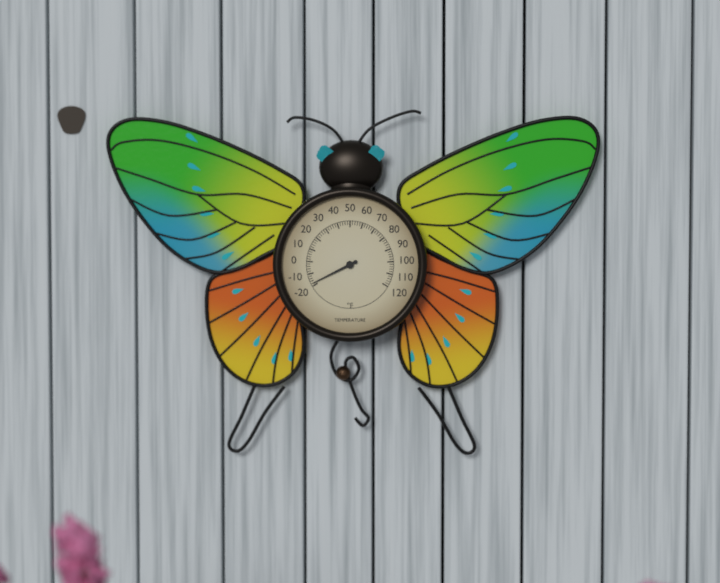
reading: -18 °F
